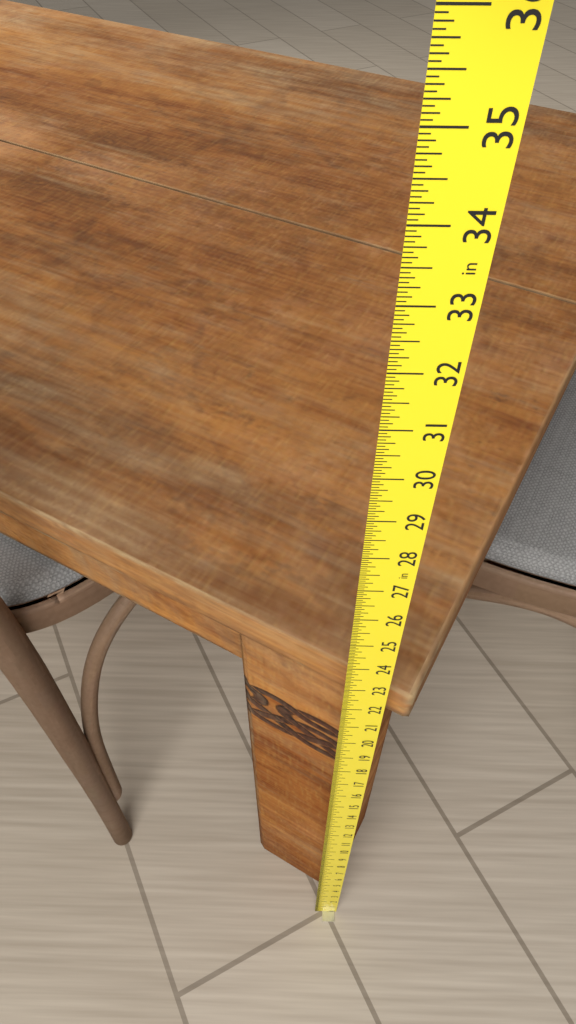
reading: 22.4375 in
